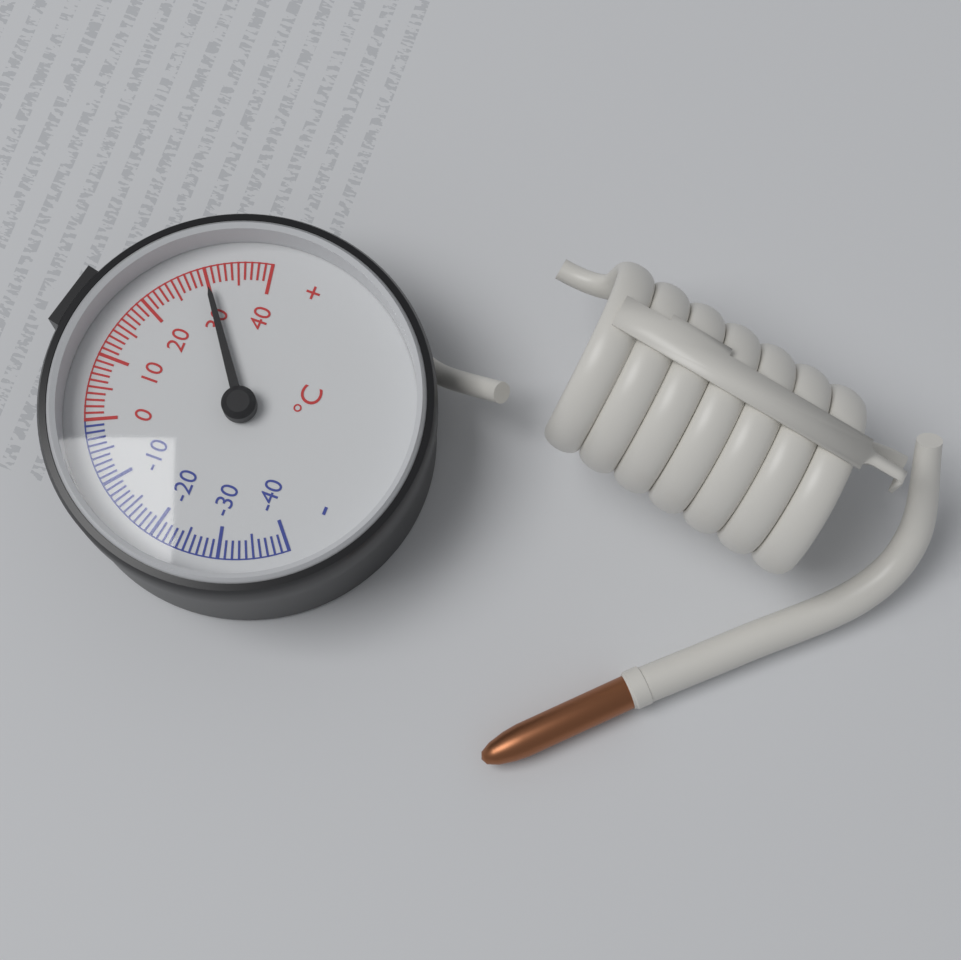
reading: 30 °C
